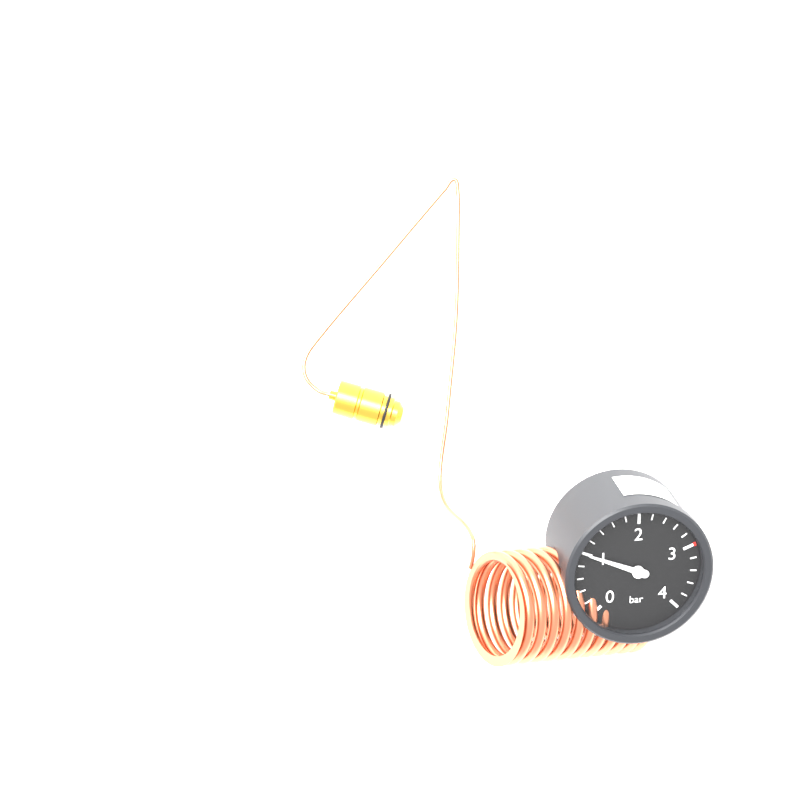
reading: 1.0 bar
